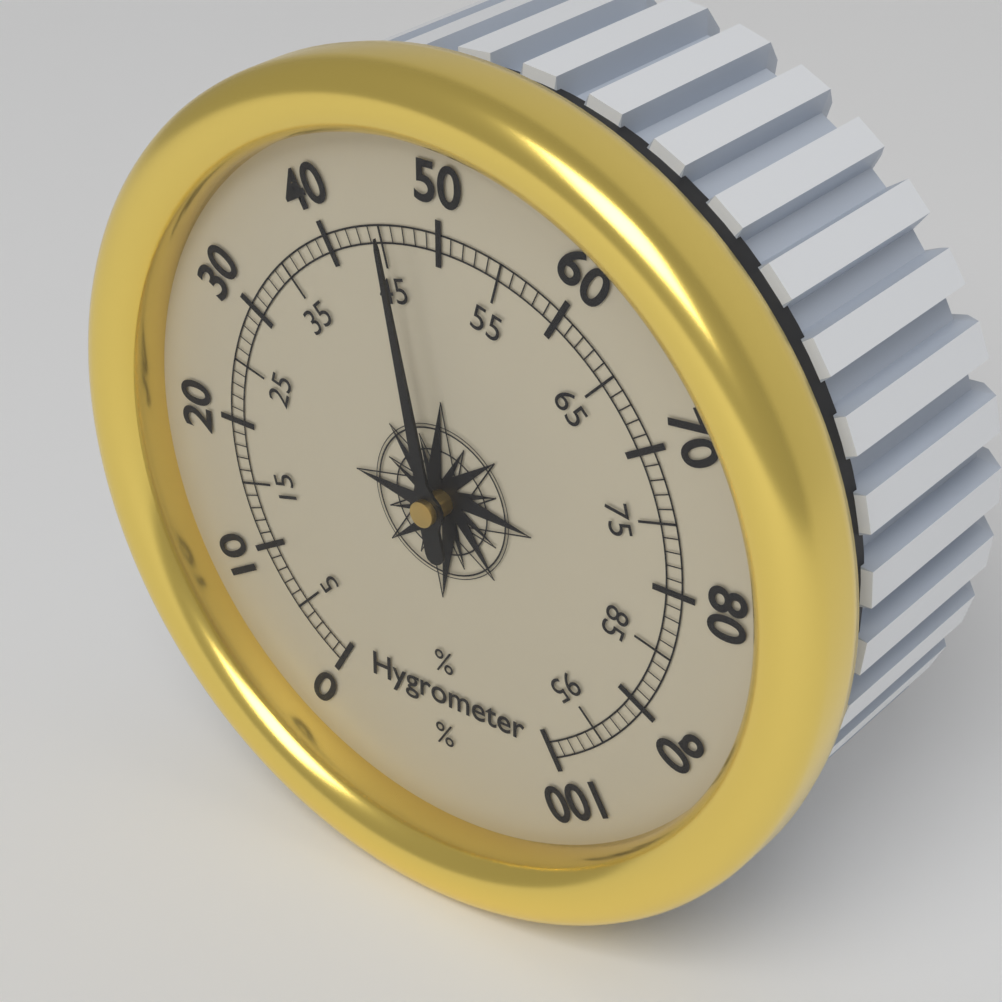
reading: 46 %
